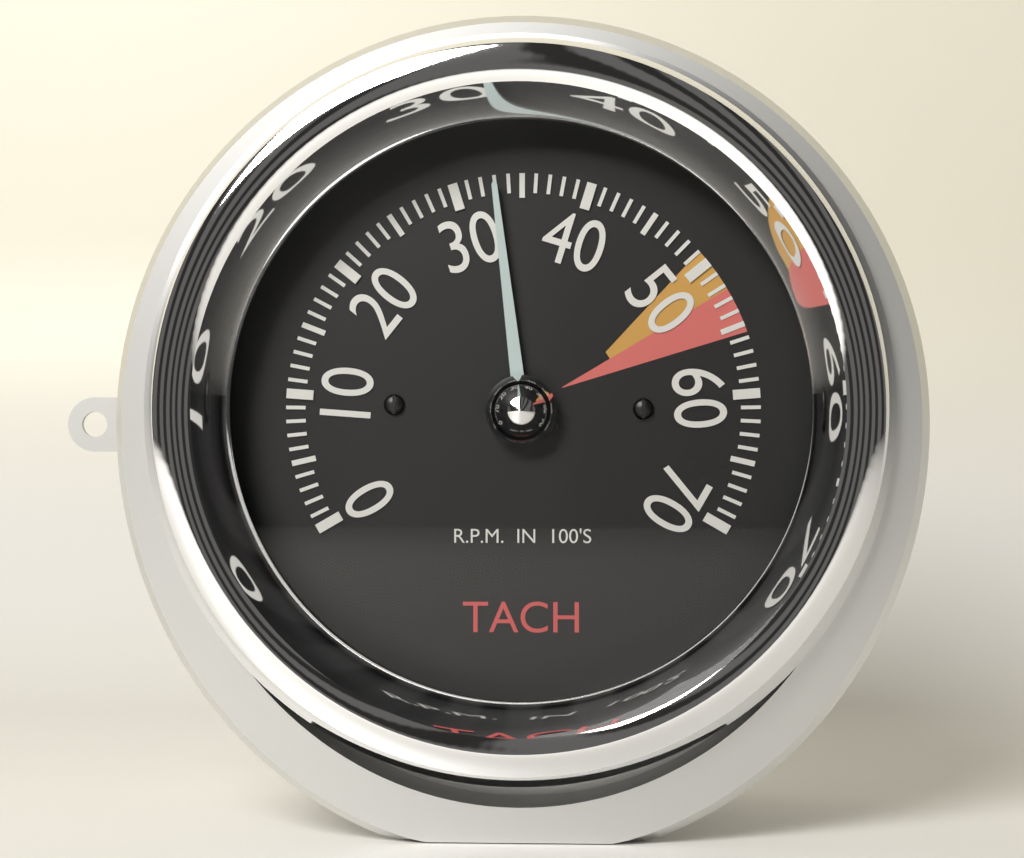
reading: 33 RPM x100
